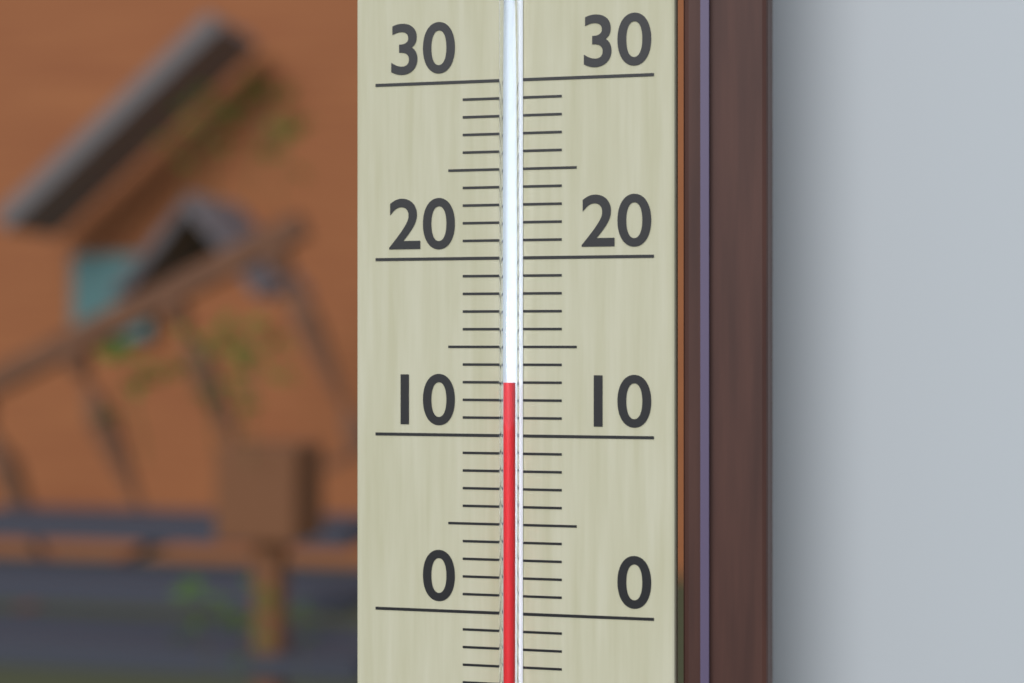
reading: 13 (no unit)
